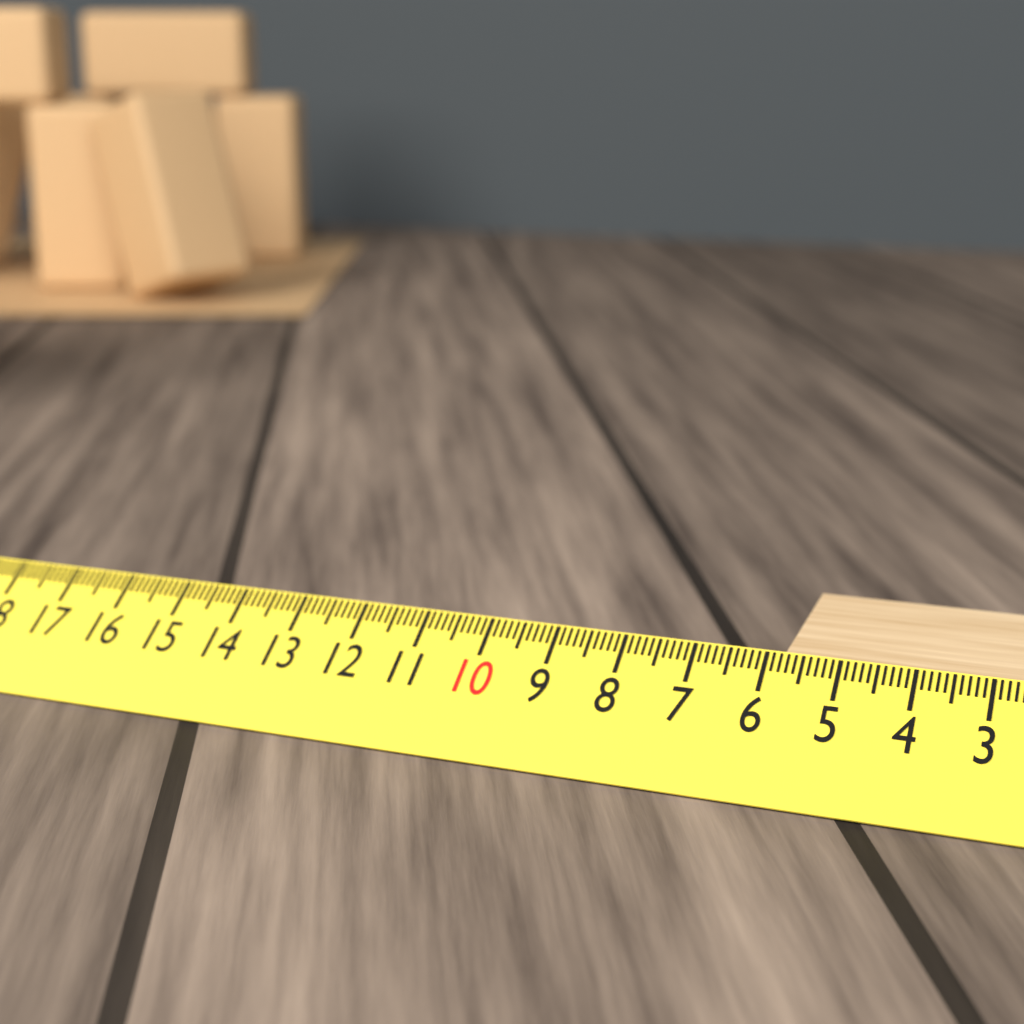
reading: 5.8 cm
